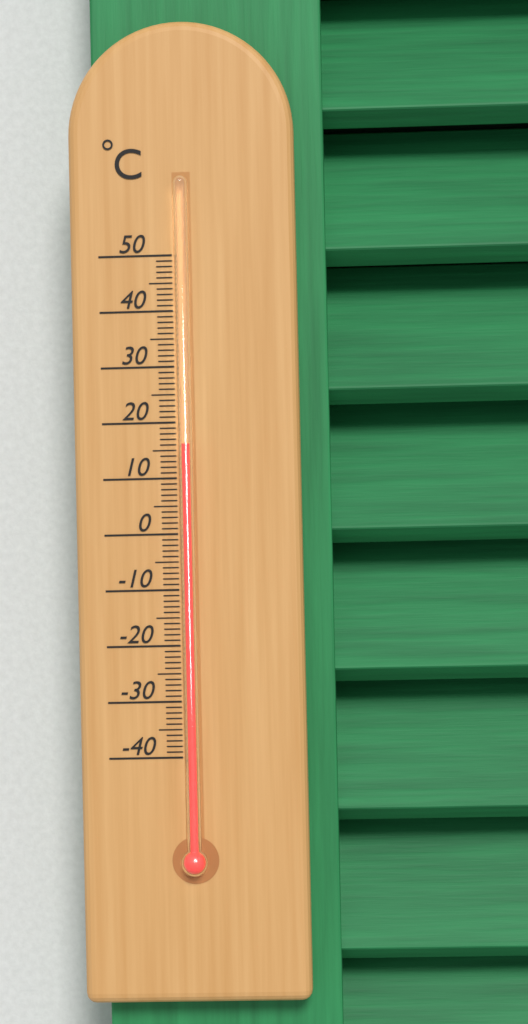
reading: 16 °C
